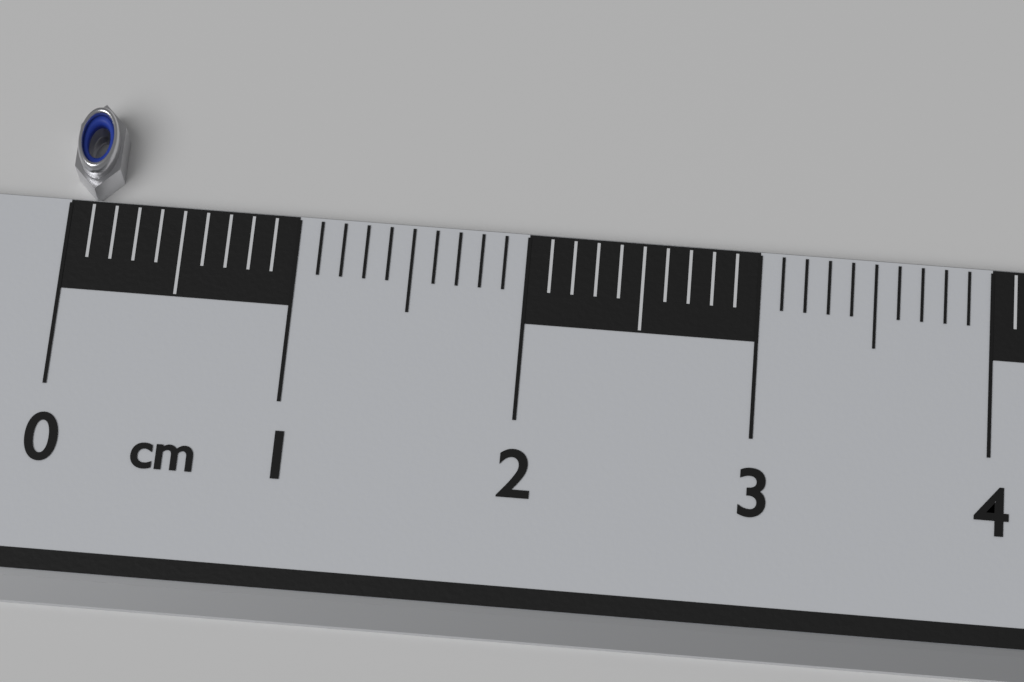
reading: 0.2 cm
